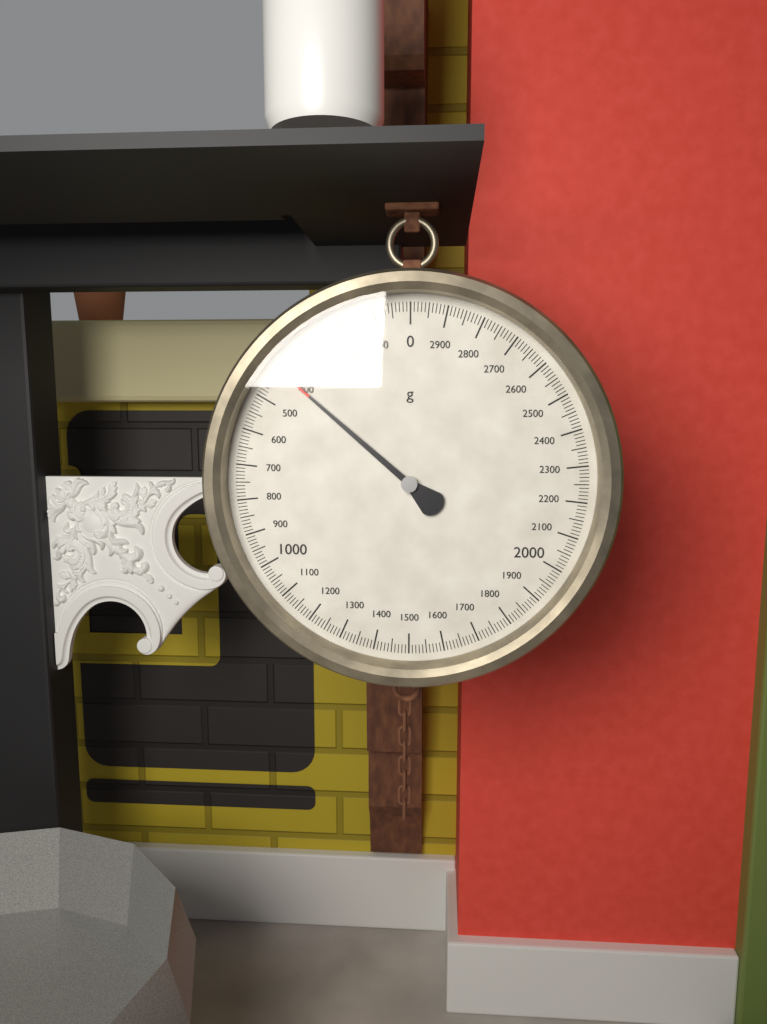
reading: 410 g
